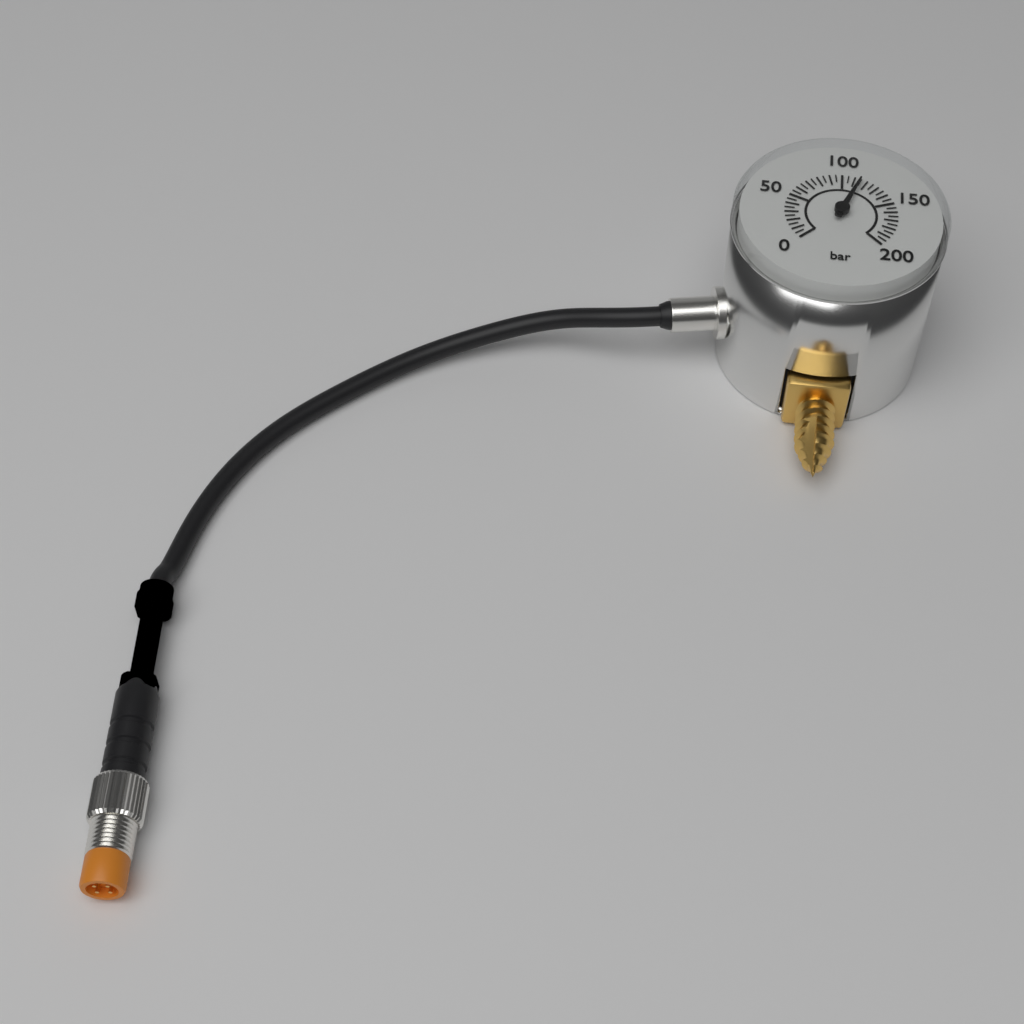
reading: 115 bar
